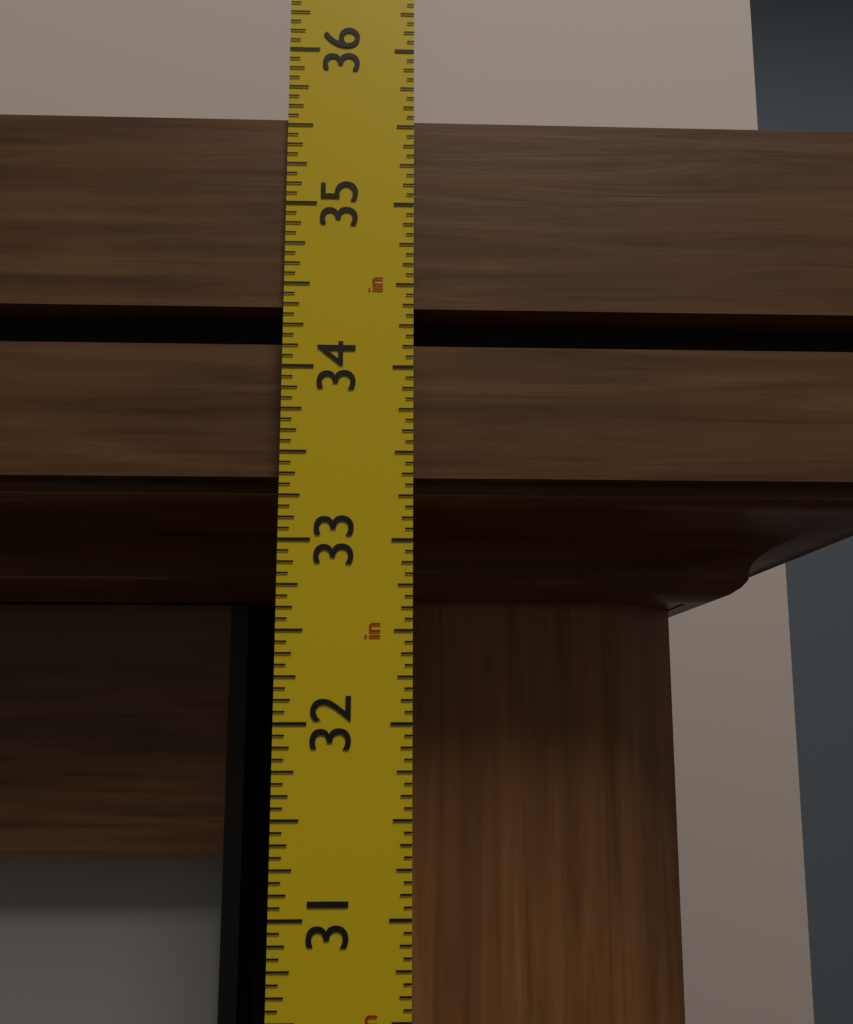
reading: 35.5625 in
